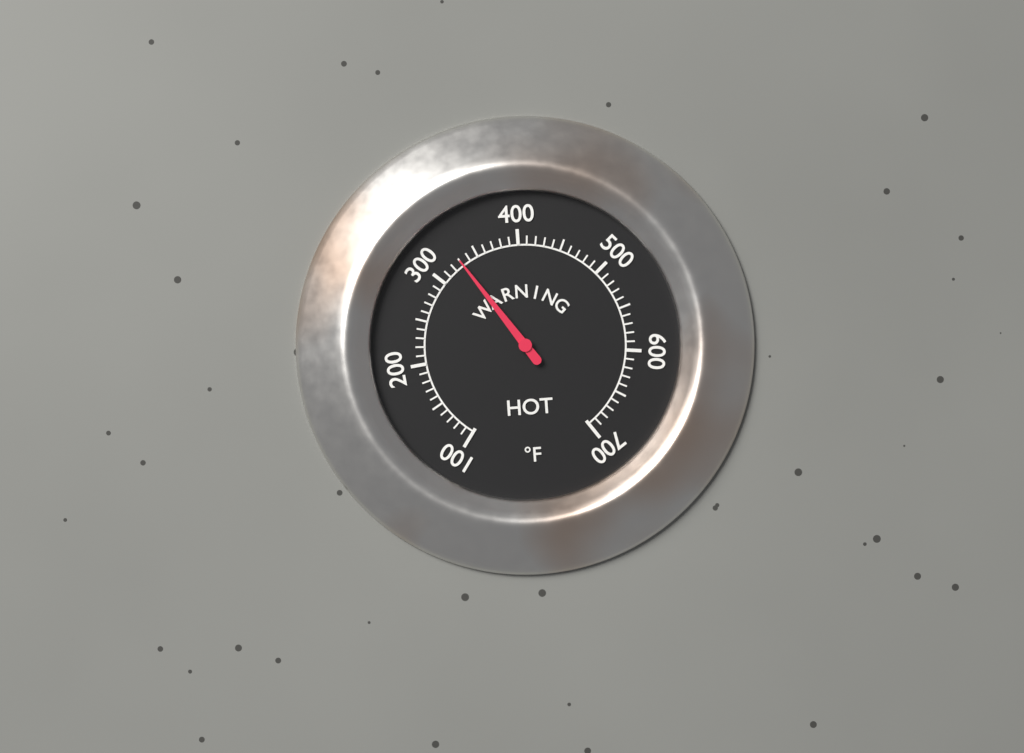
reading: 330 °F
